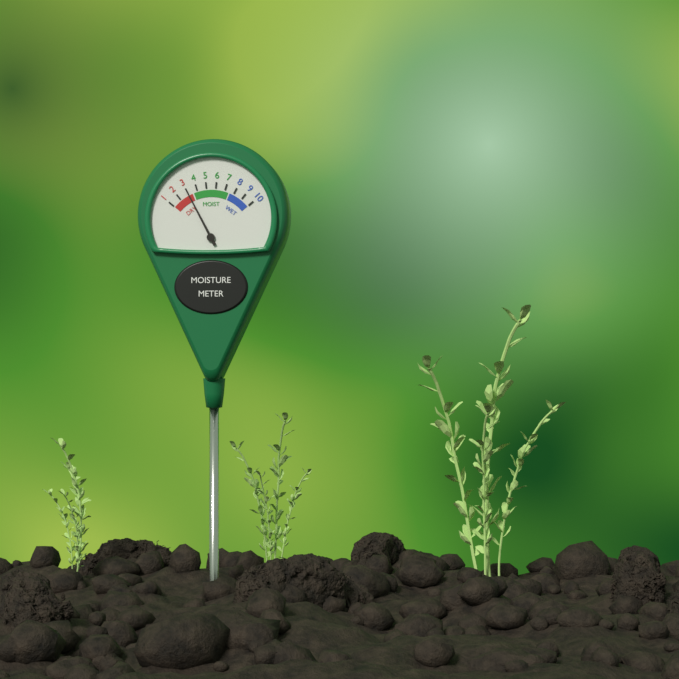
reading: 3 (no unit)
